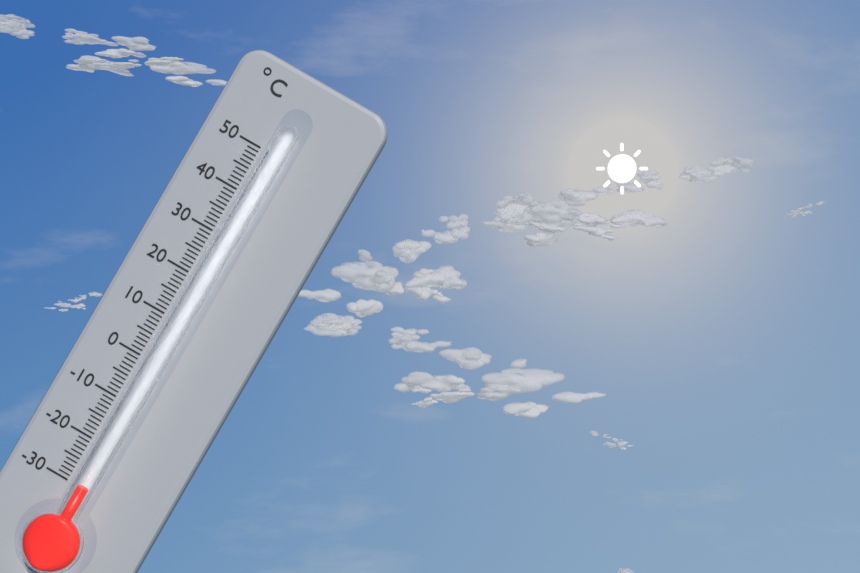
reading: -29 °C
